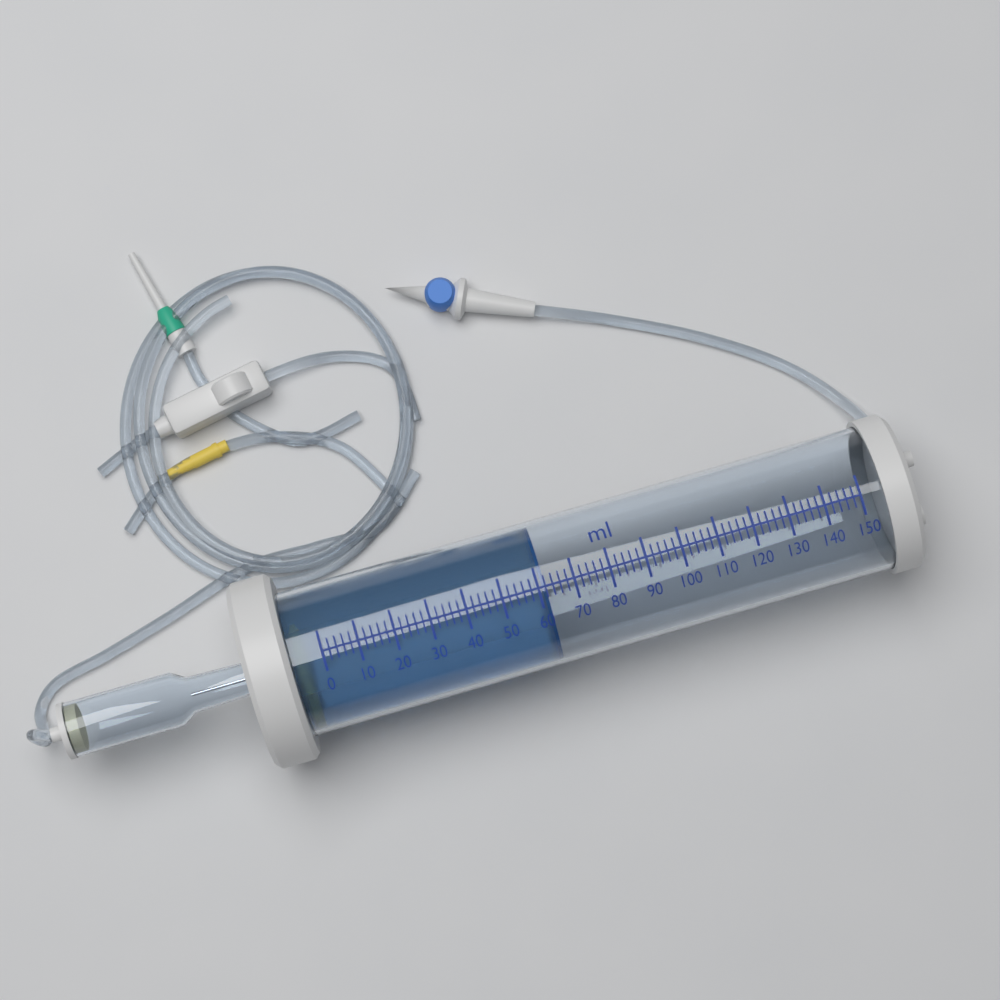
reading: 62 ml
